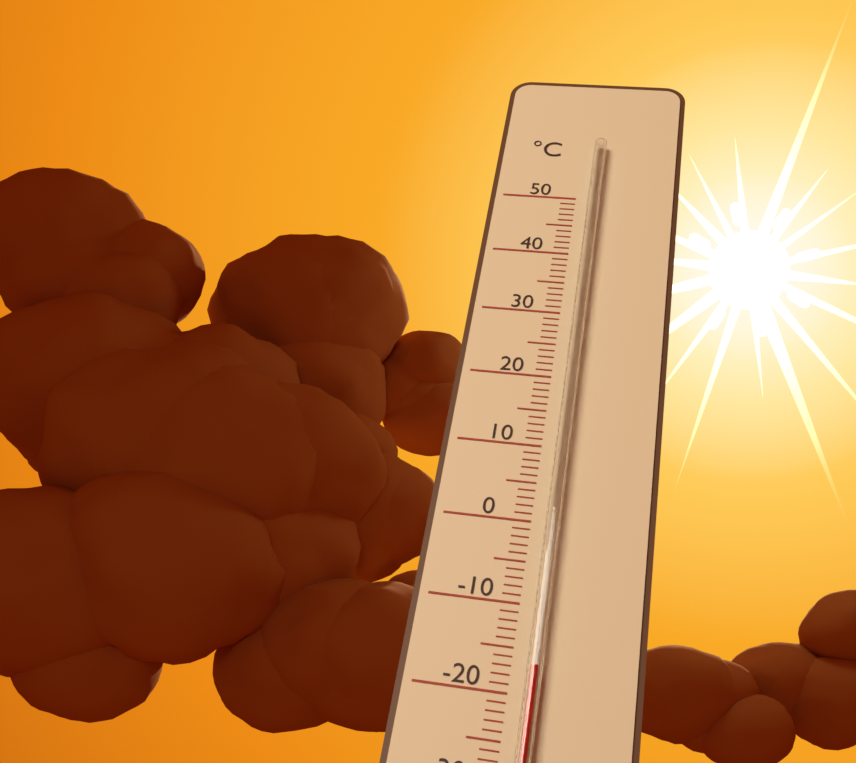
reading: -17 °C
